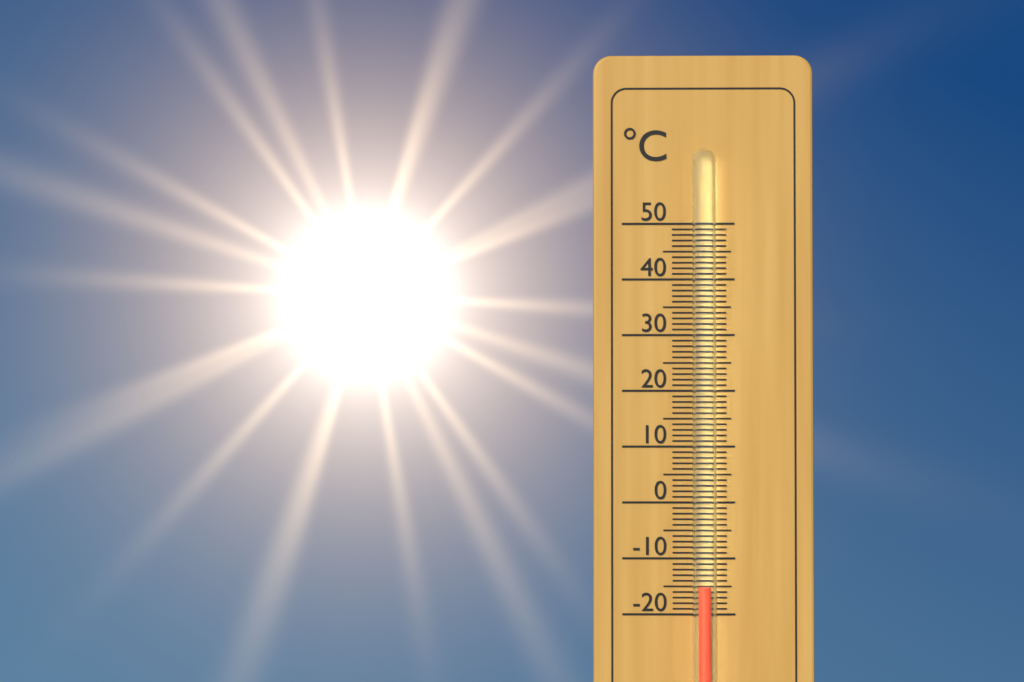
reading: -15 °C
